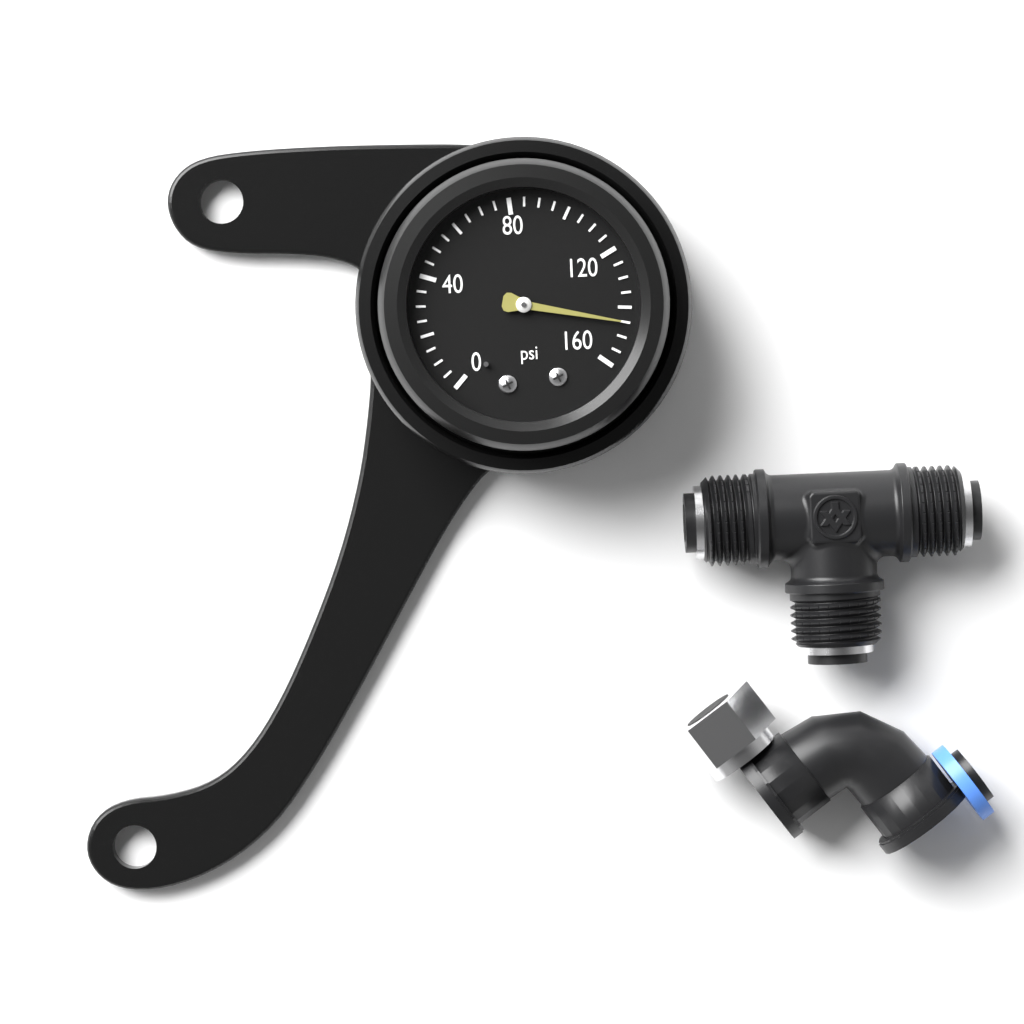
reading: 145 psi
